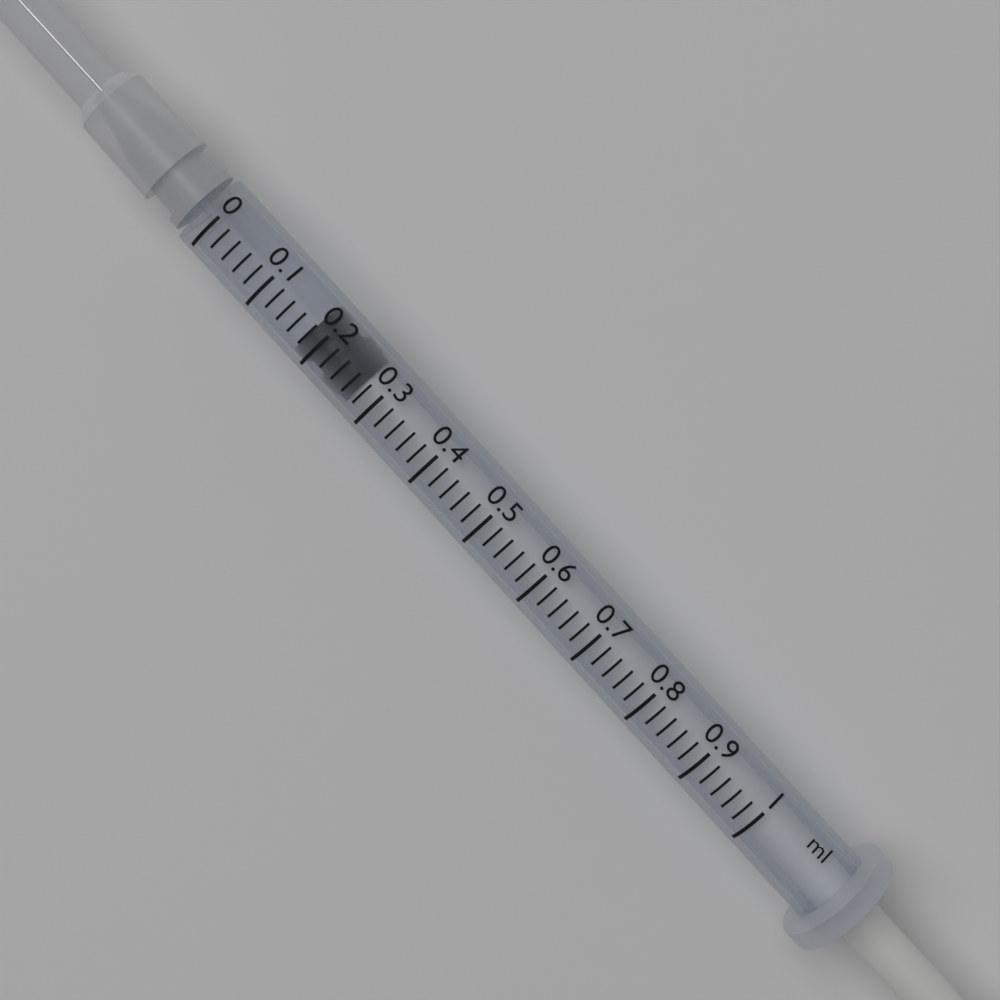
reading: 0.18 ml
